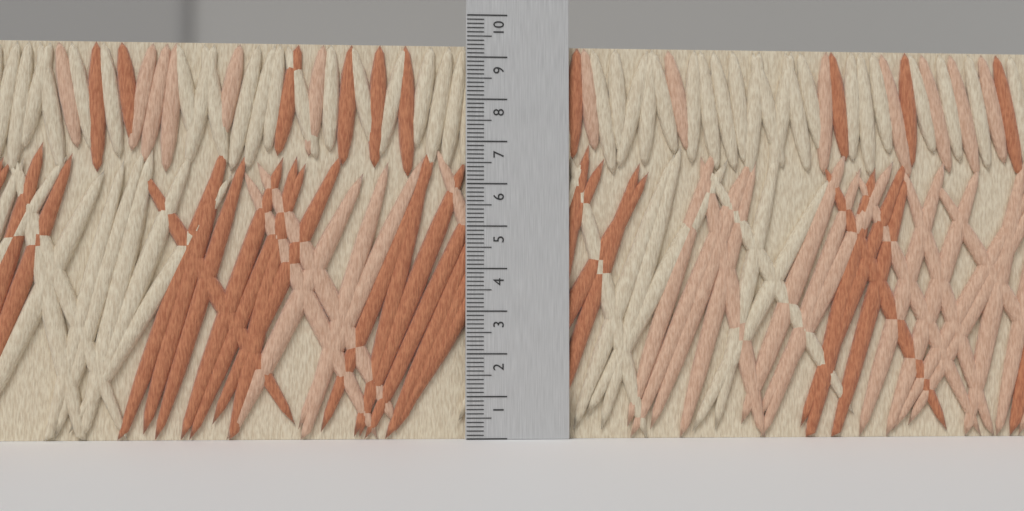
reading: 9.3 (no unit)
